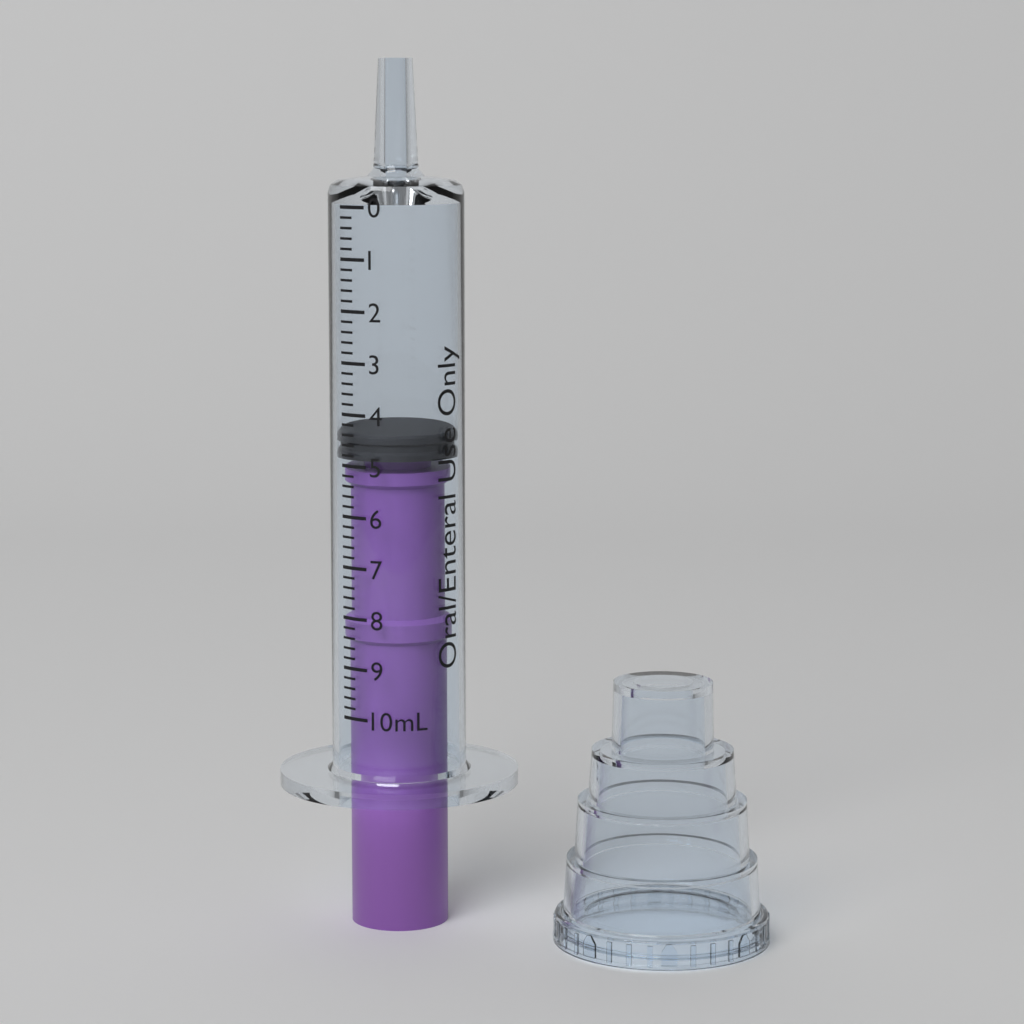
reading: 4.4 mL
